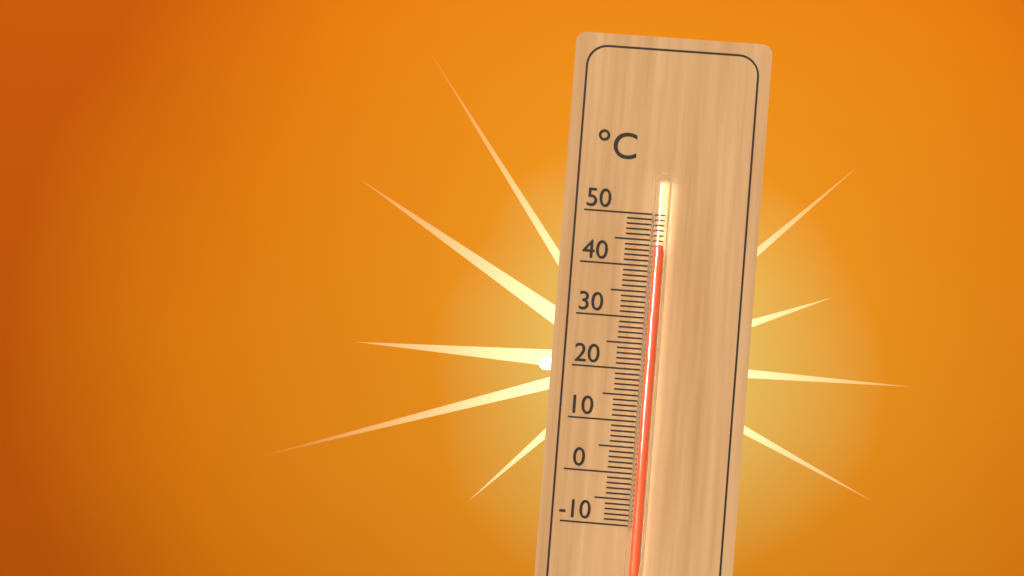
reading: 44 °C
